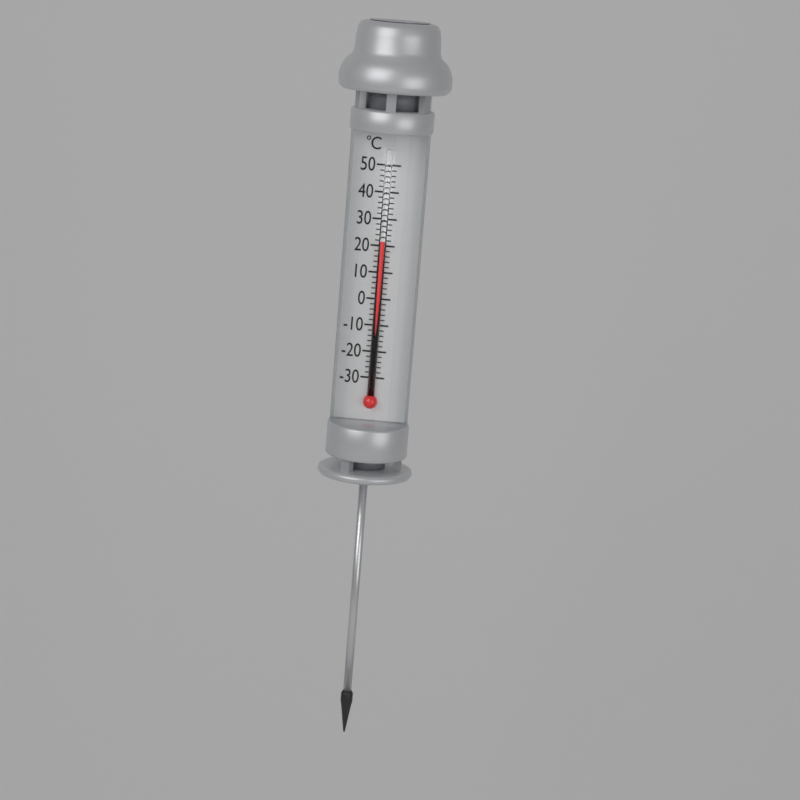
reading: 22 °C
